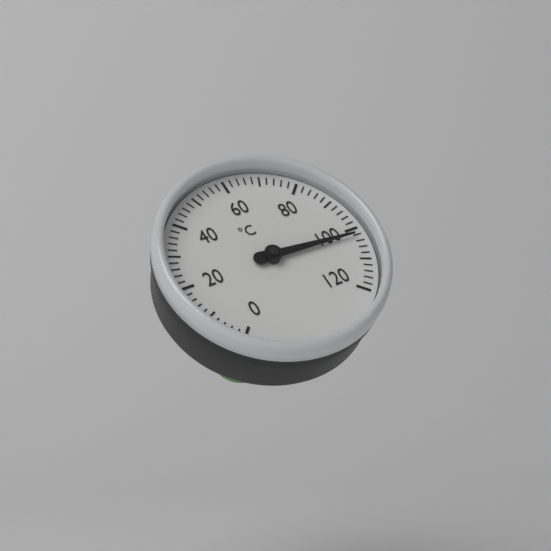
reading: 102 °C
